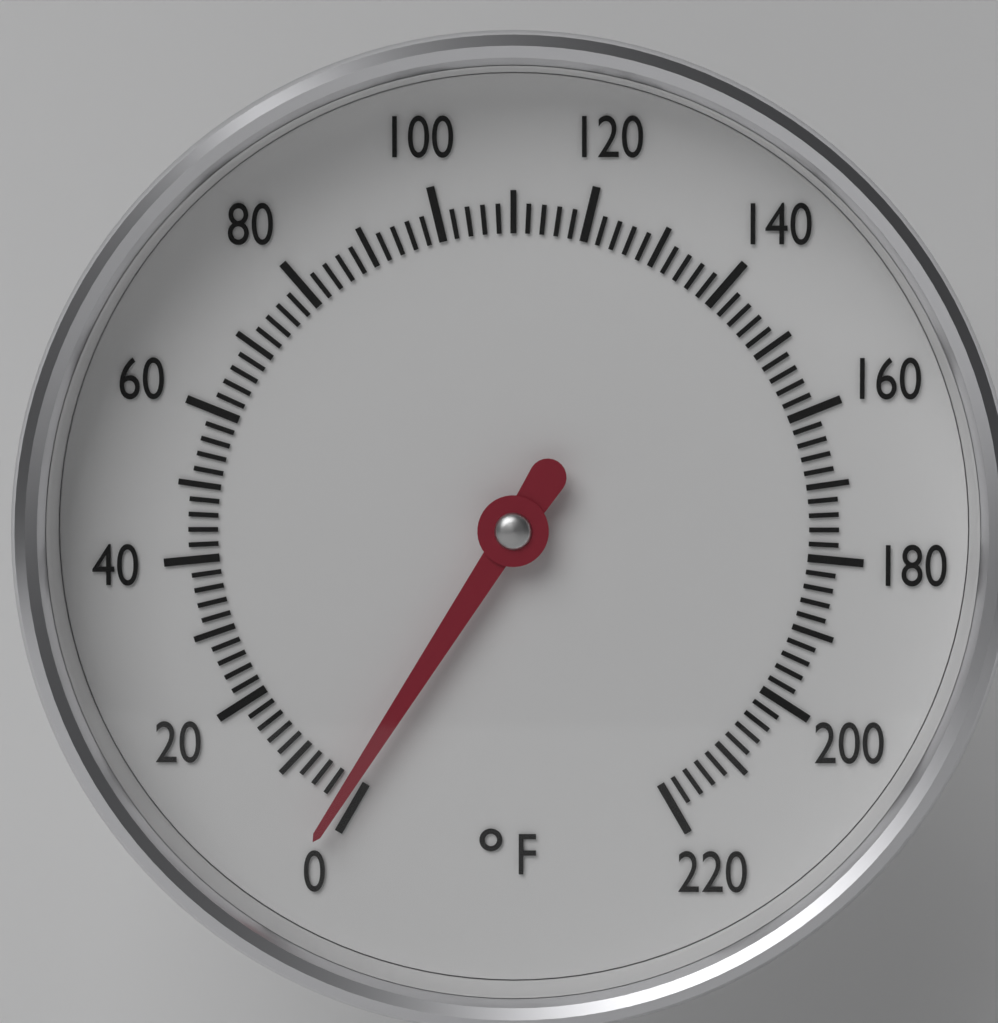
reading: 2 °F
